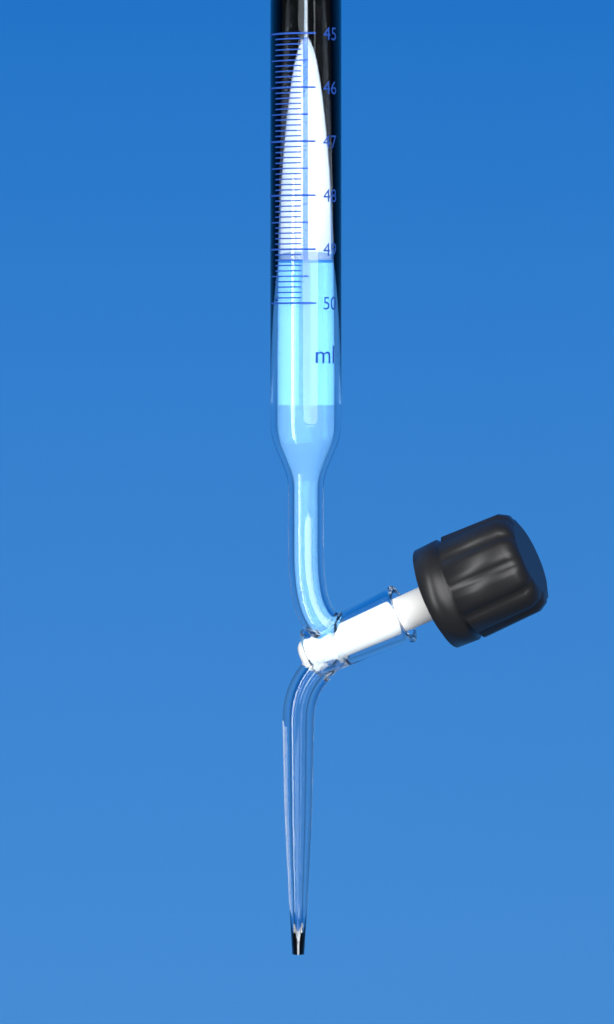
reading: 49.2 ml
